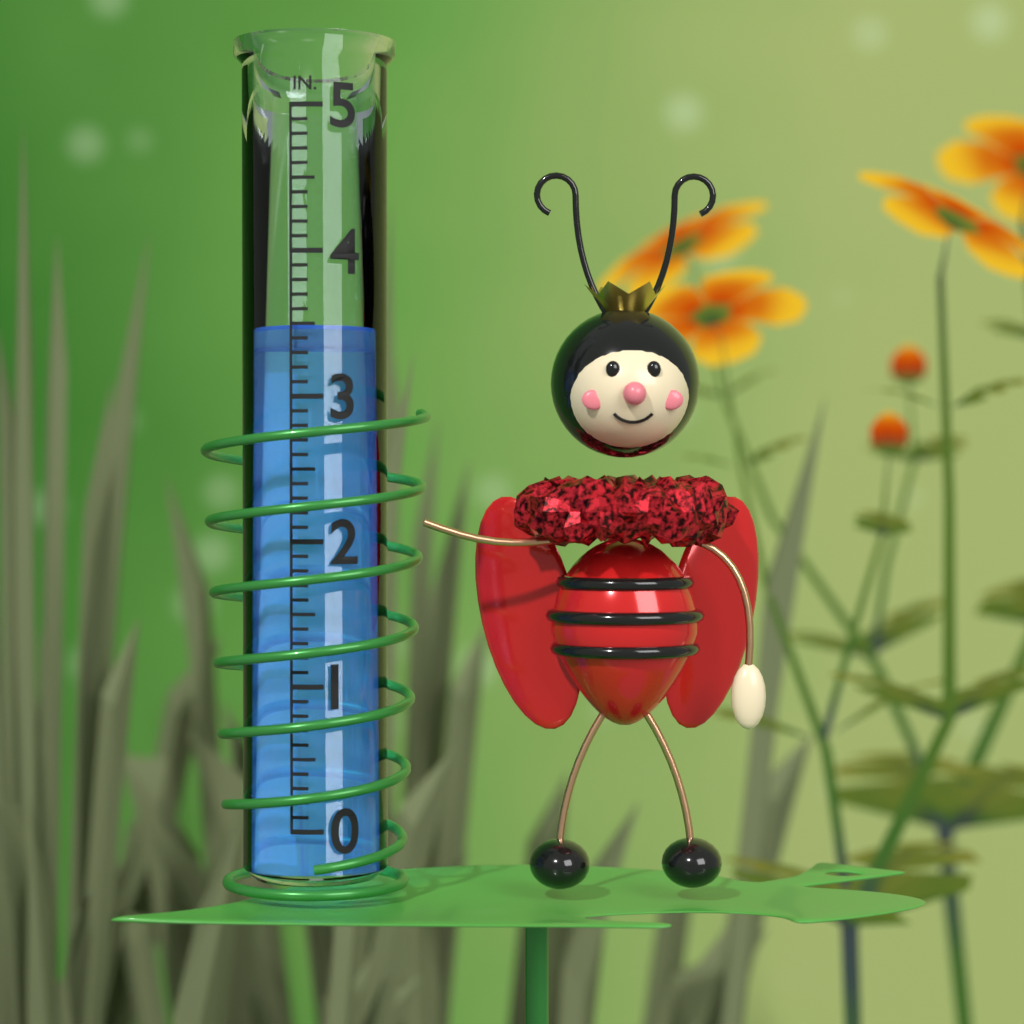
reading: 3.5 in
